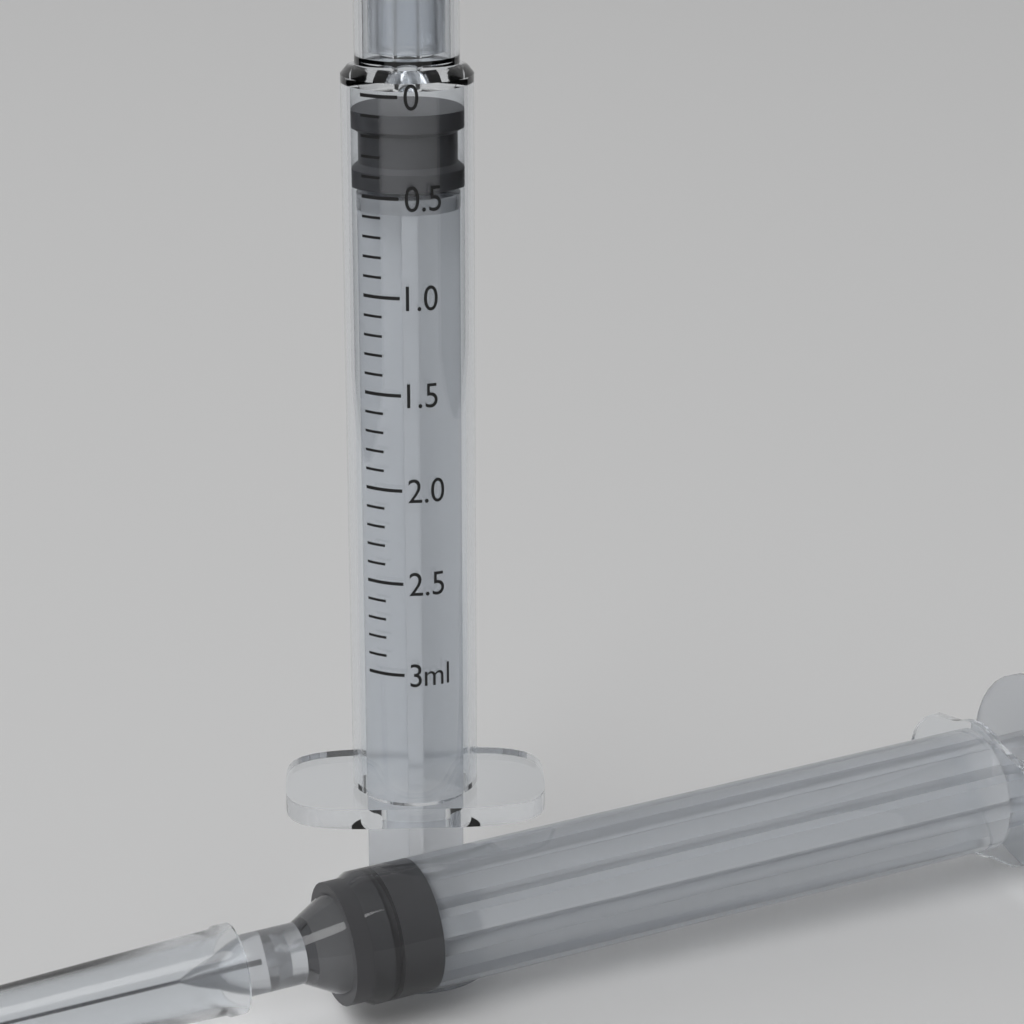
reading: 0.1 ml
